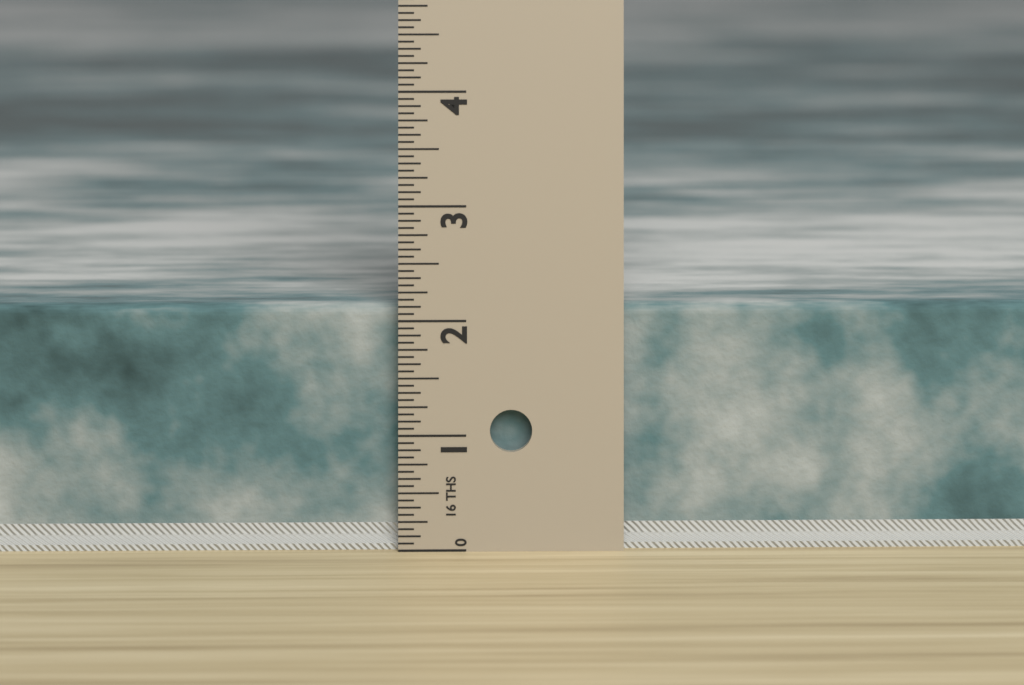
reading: 2.1250 in
